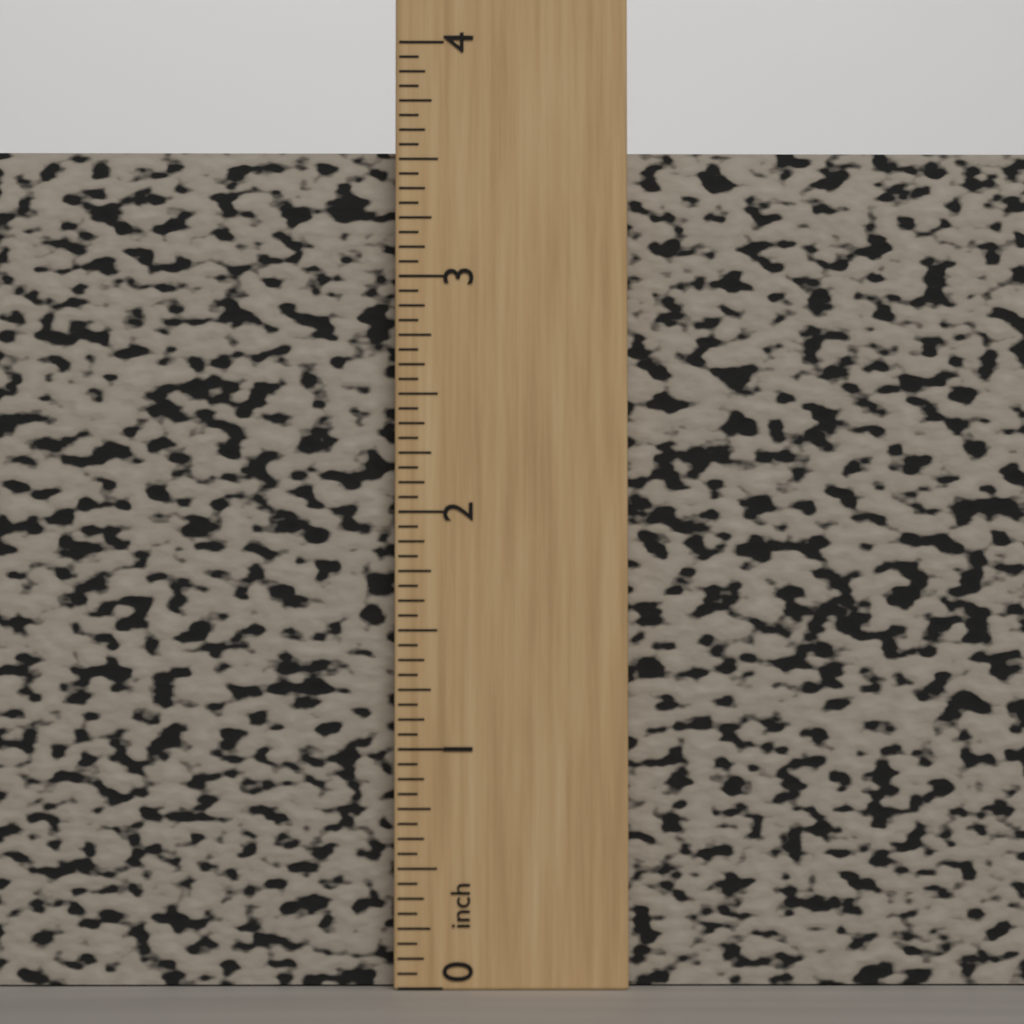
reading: 3.5625 inch
